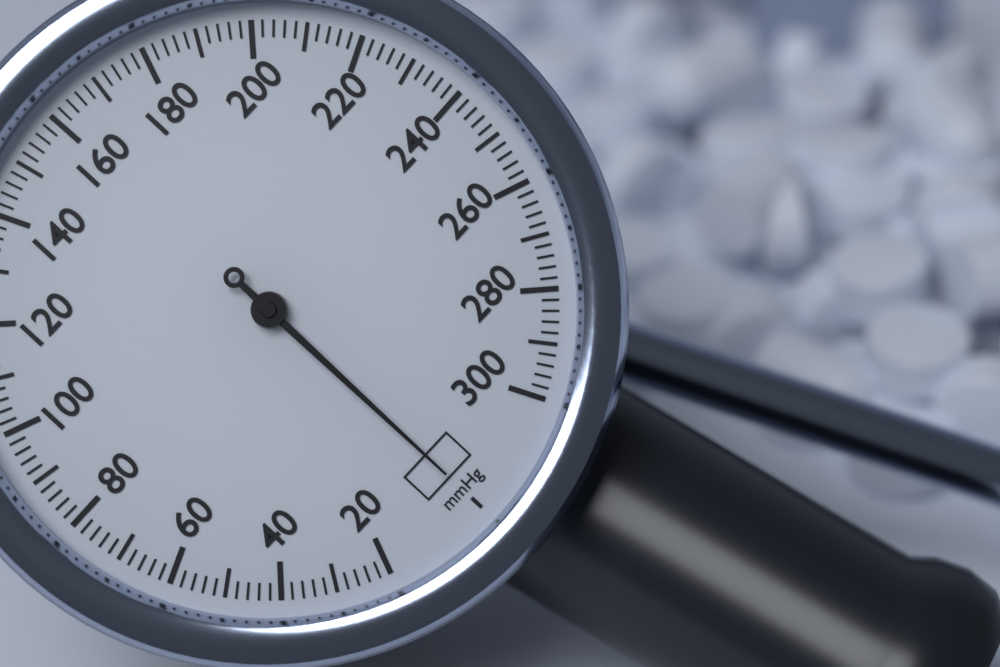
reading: 0 mmHg
